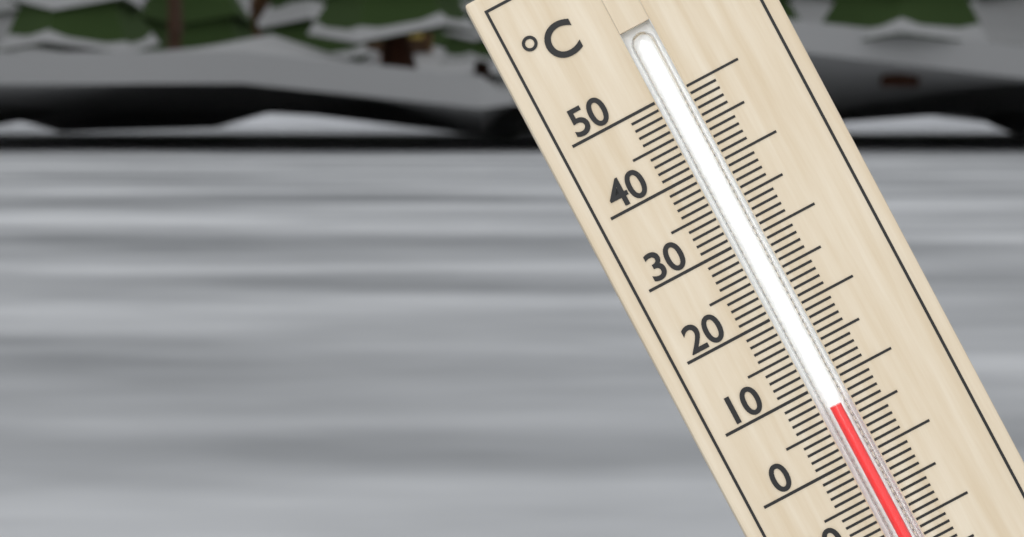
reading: 7 °C
